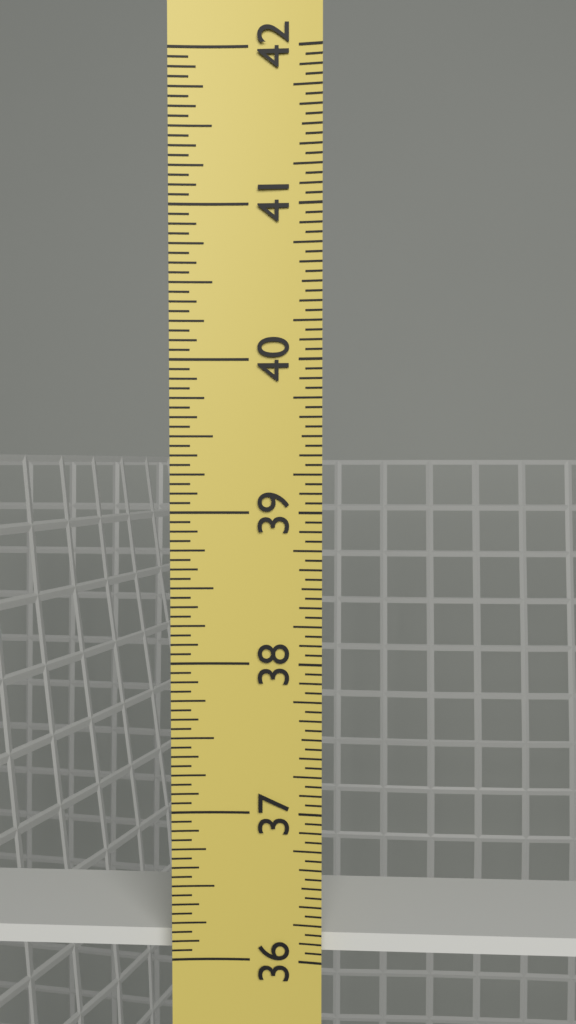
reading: 36.1250 in
